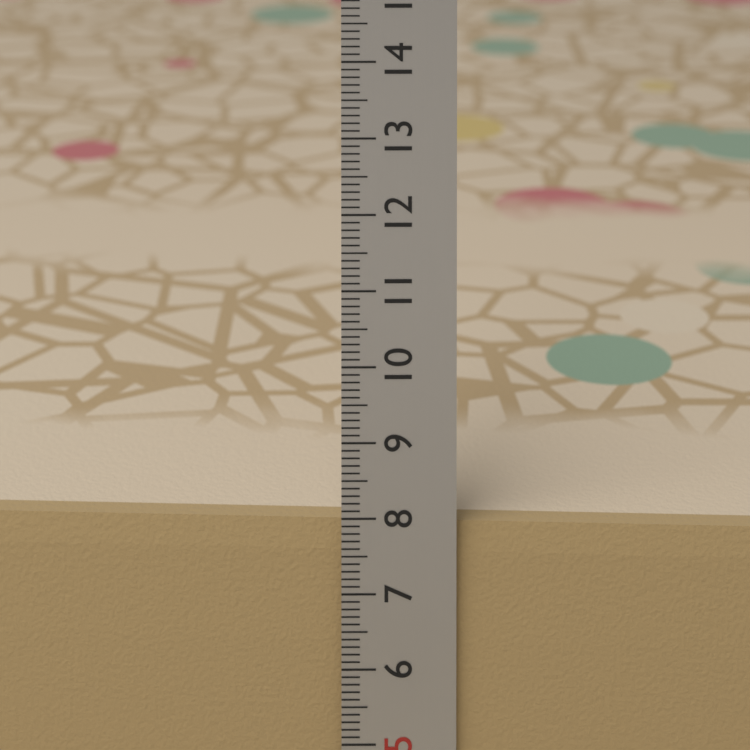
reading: 7.9 cm
